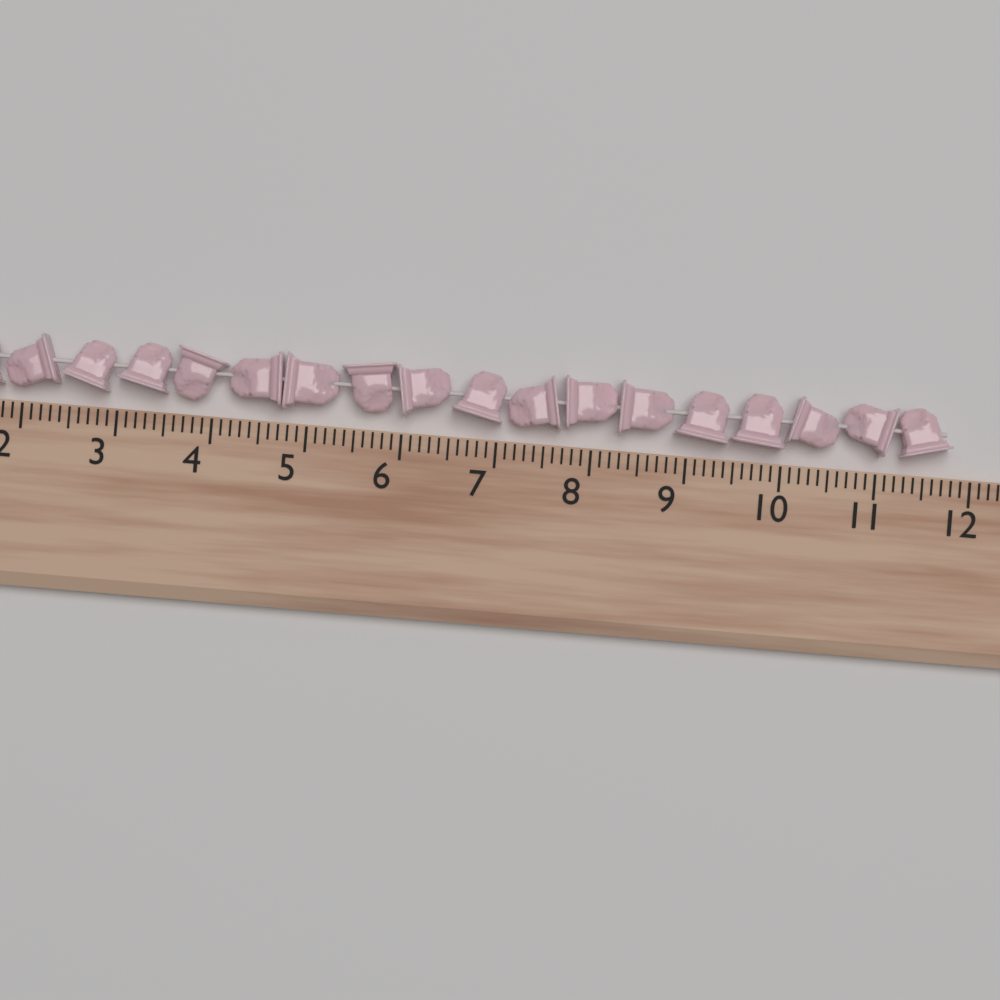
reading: 11.8 (no unit)
